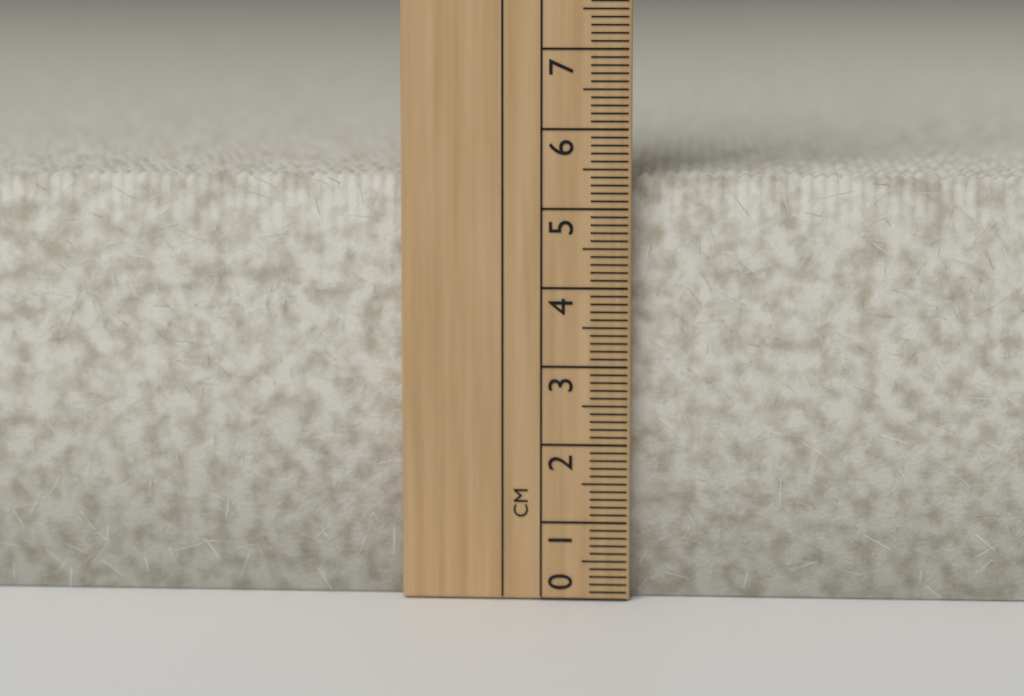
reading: 5.4 cm
